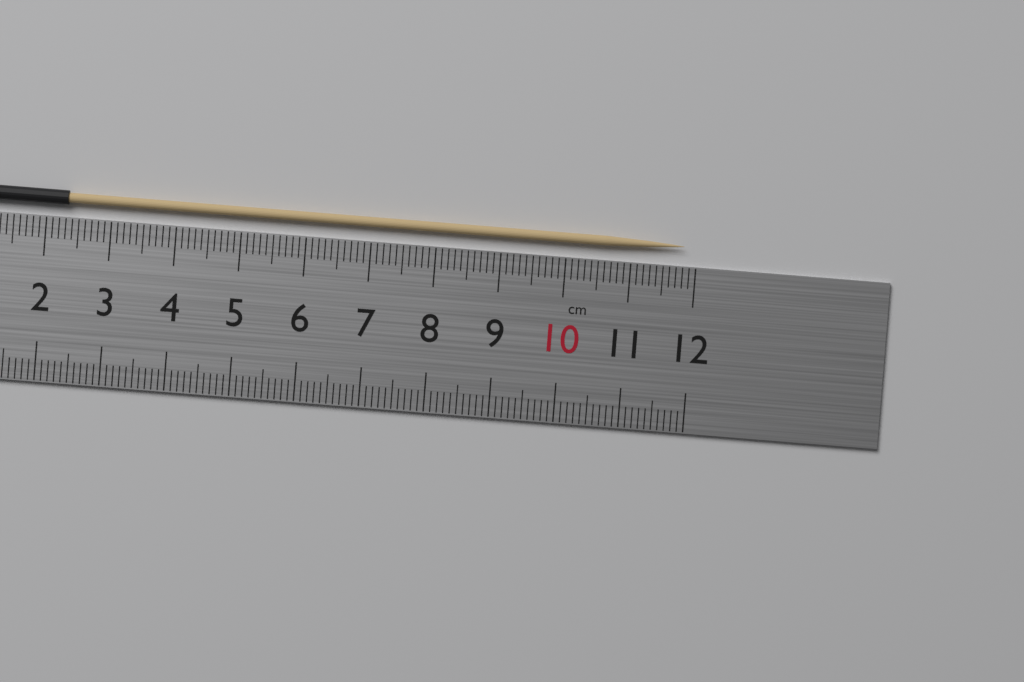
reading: 11.8 cm
